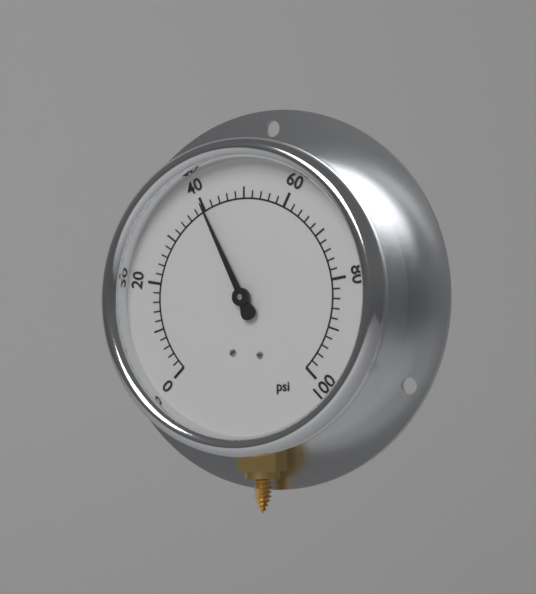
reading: 40 psi
